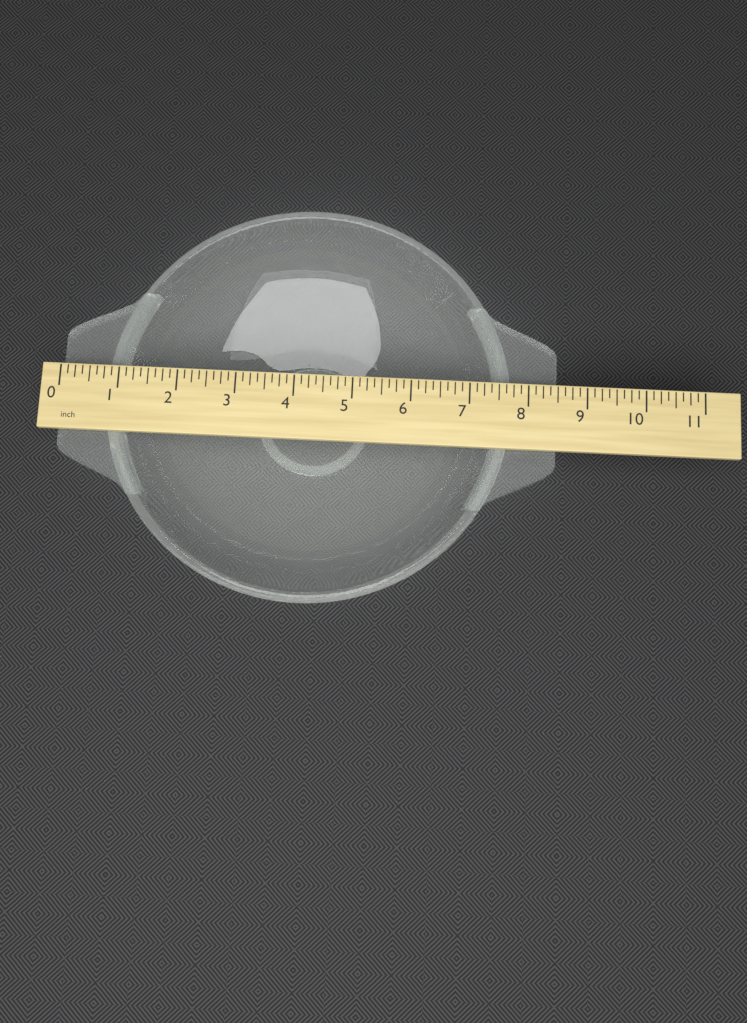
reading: 8.500 inch
